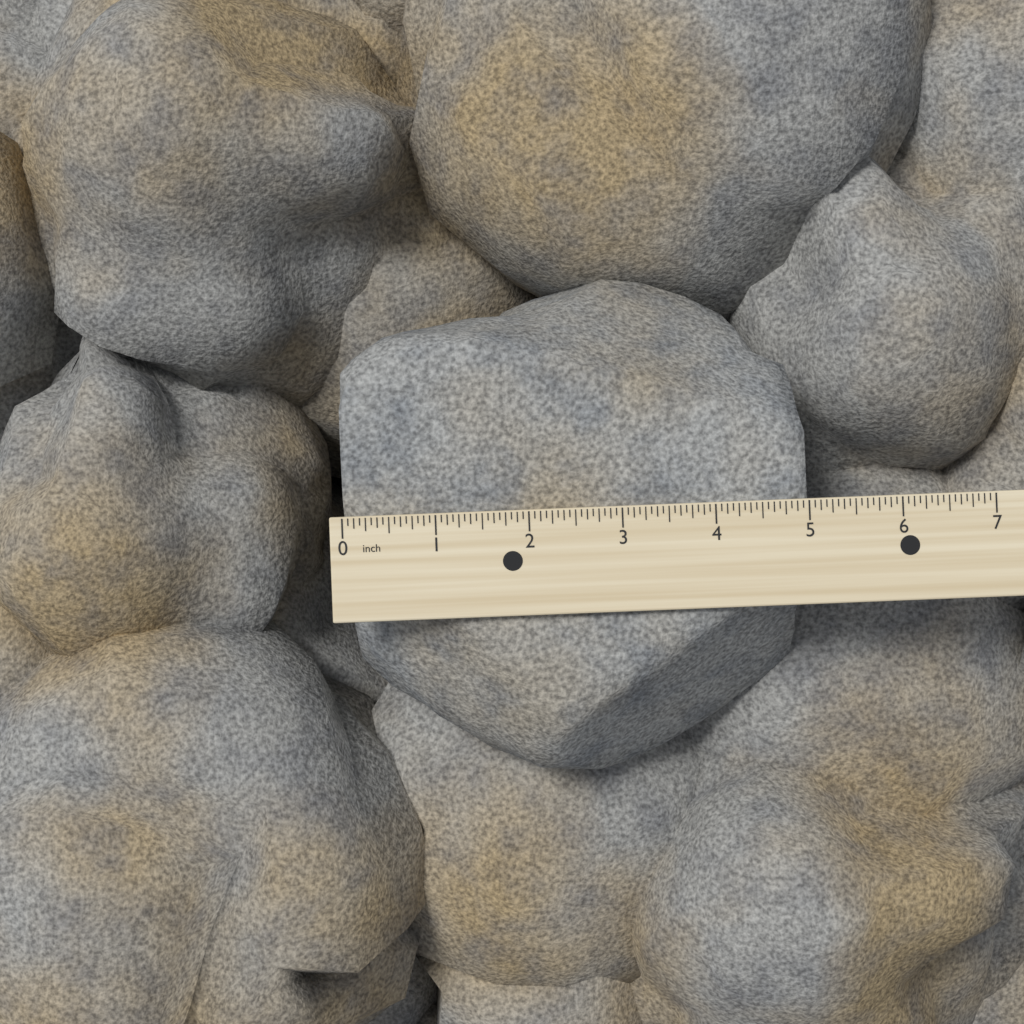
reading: 5.0000 inch
